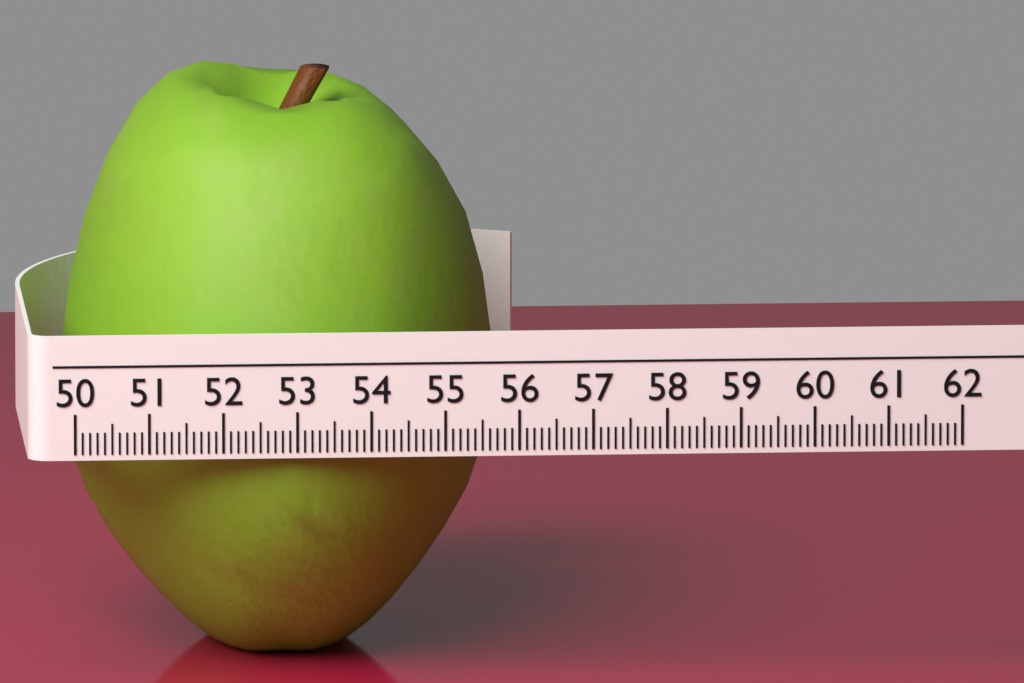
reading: 55.9 (no unit)
